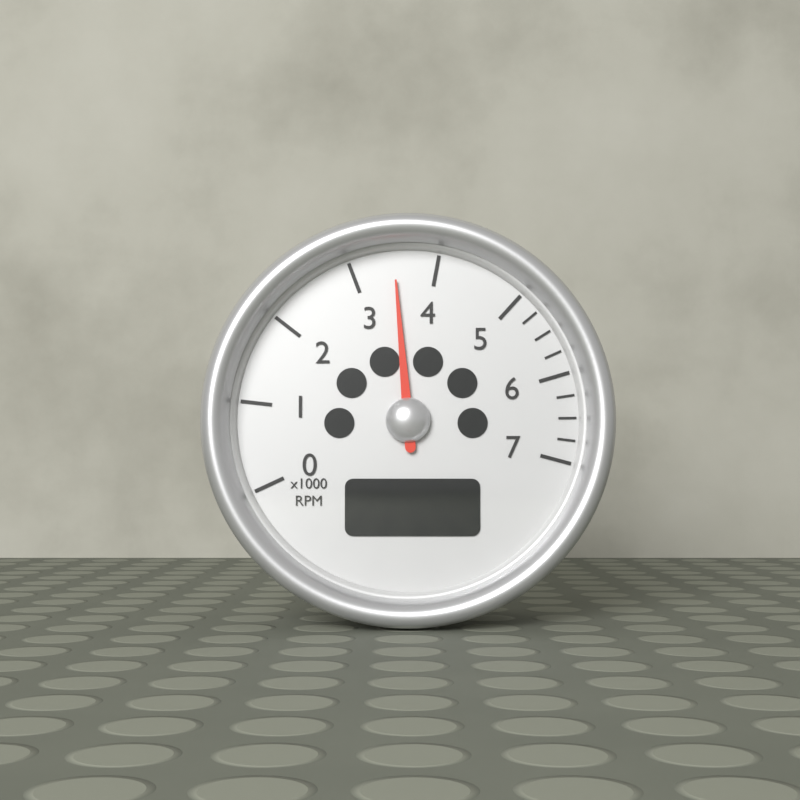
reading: 3.50 x1000 RPM
